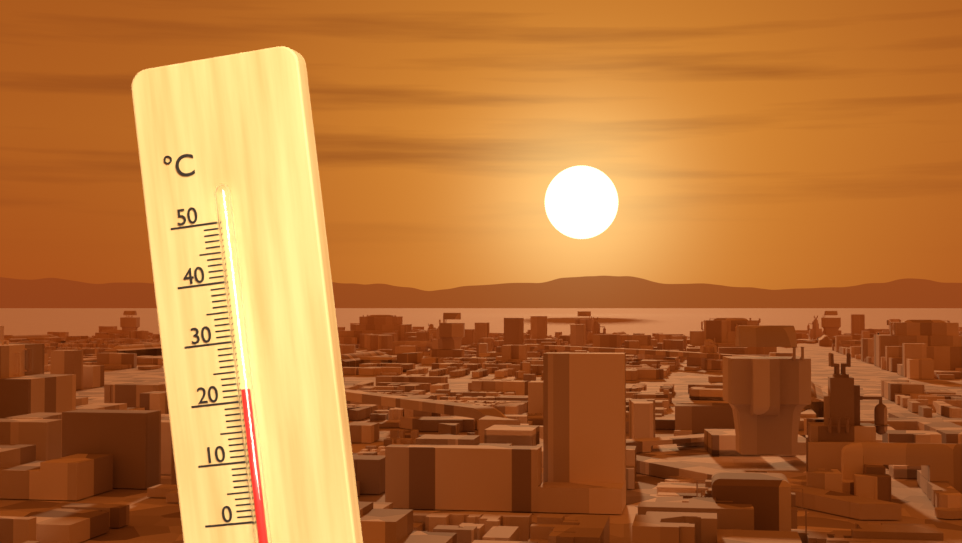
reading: 22 °C
